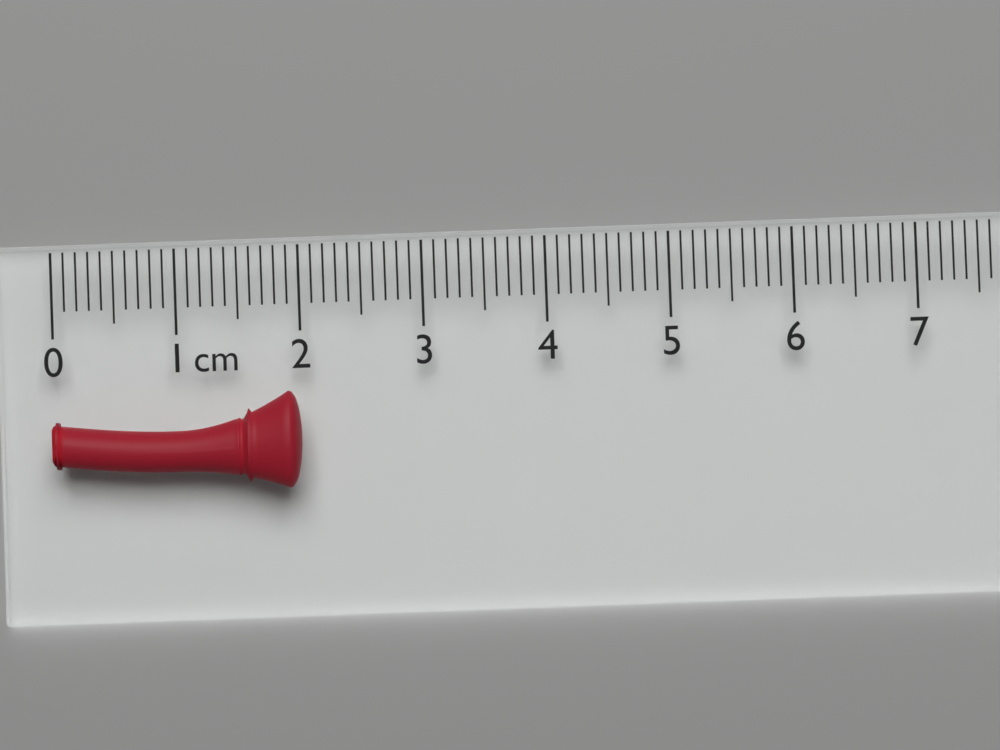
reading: 2.0 cm
